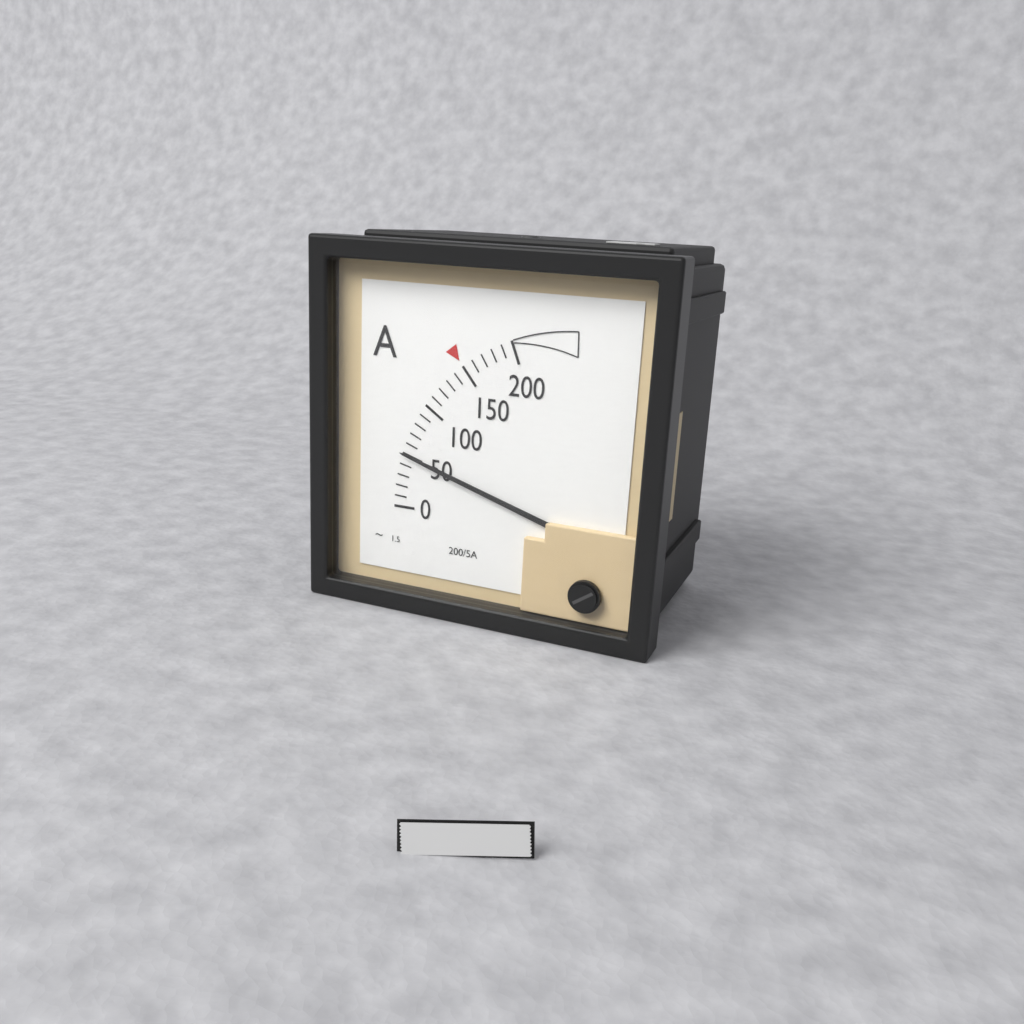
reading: 50 A
